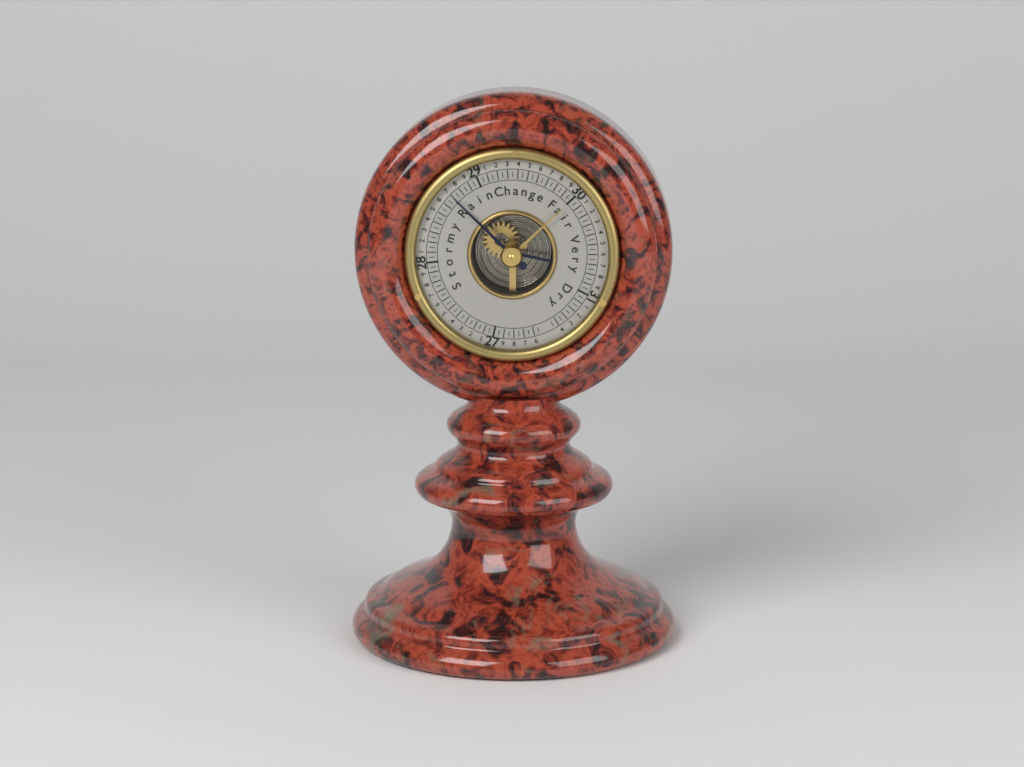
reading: 28.70 (no unit)
